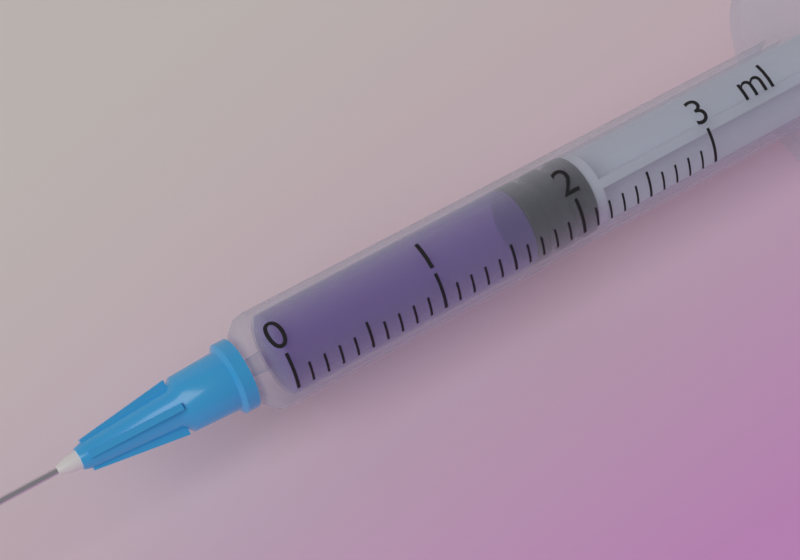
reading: 1.7 ml
